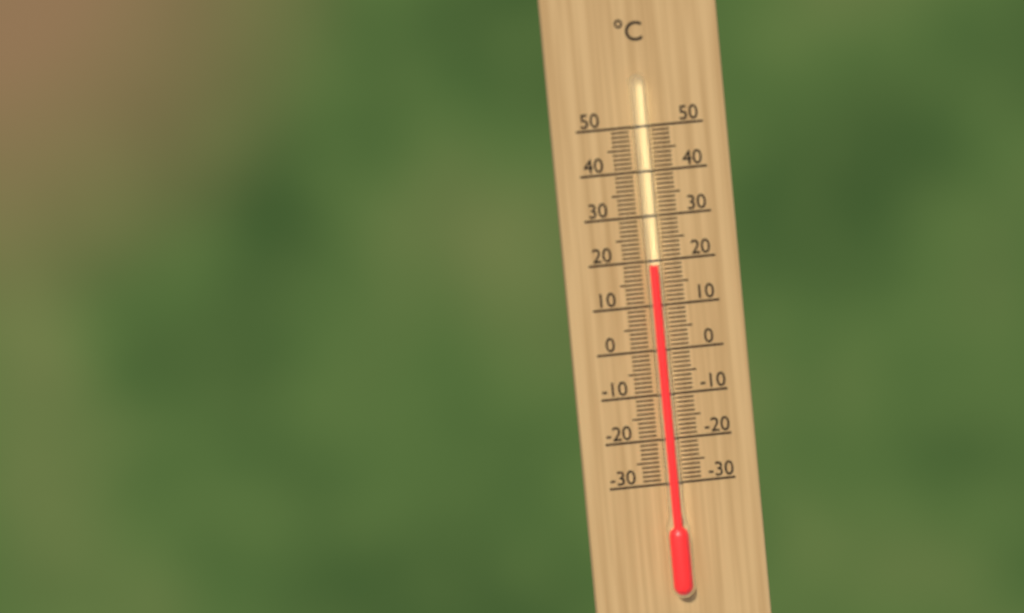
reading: 19 °C
